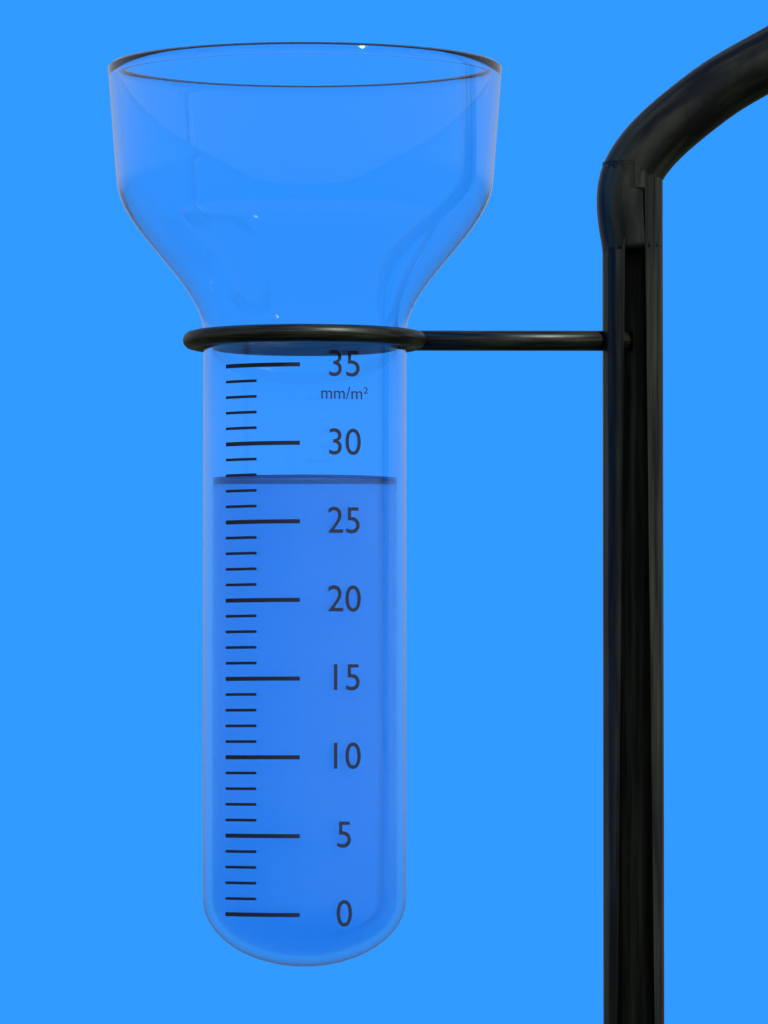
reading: 28 mm/m²
